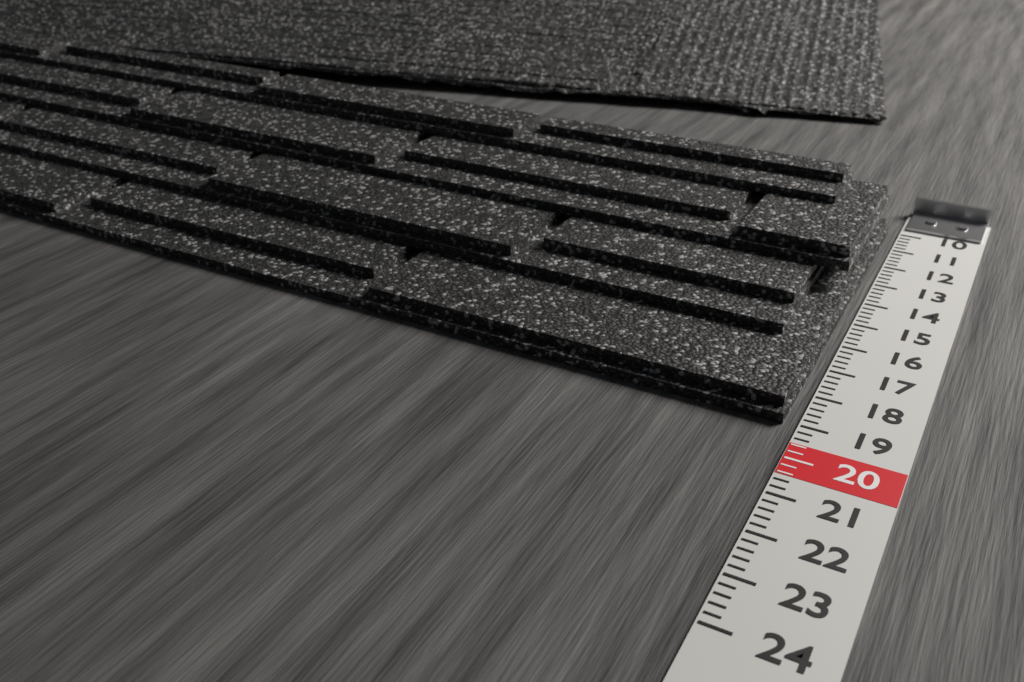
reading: 19.0 (no unit)
